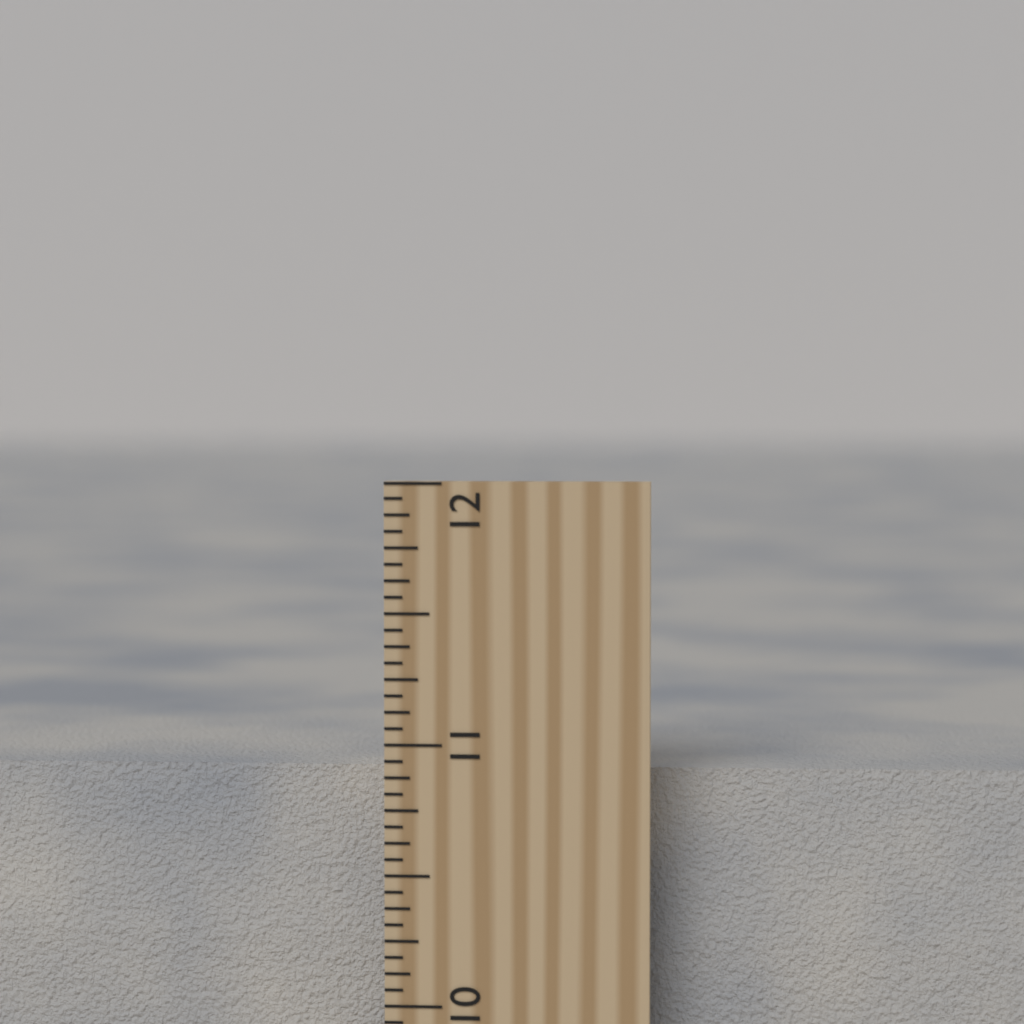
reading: 10.8750 inch
